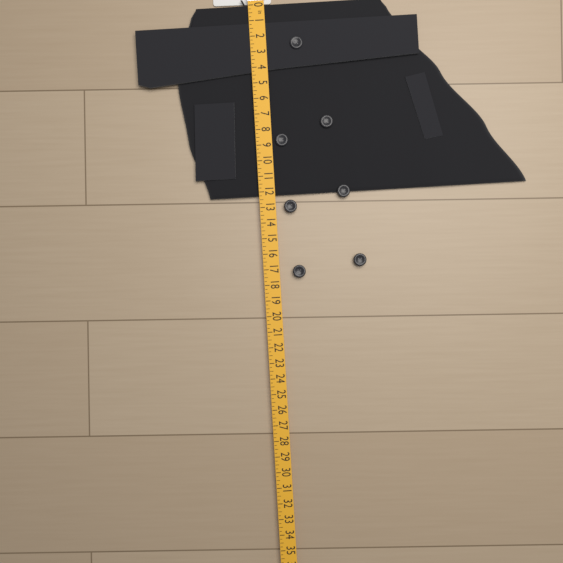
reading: 12.25 in
